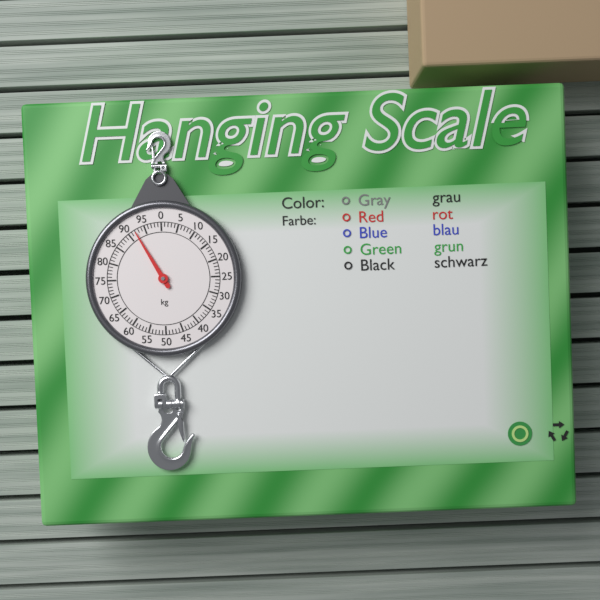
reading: 92 kg
